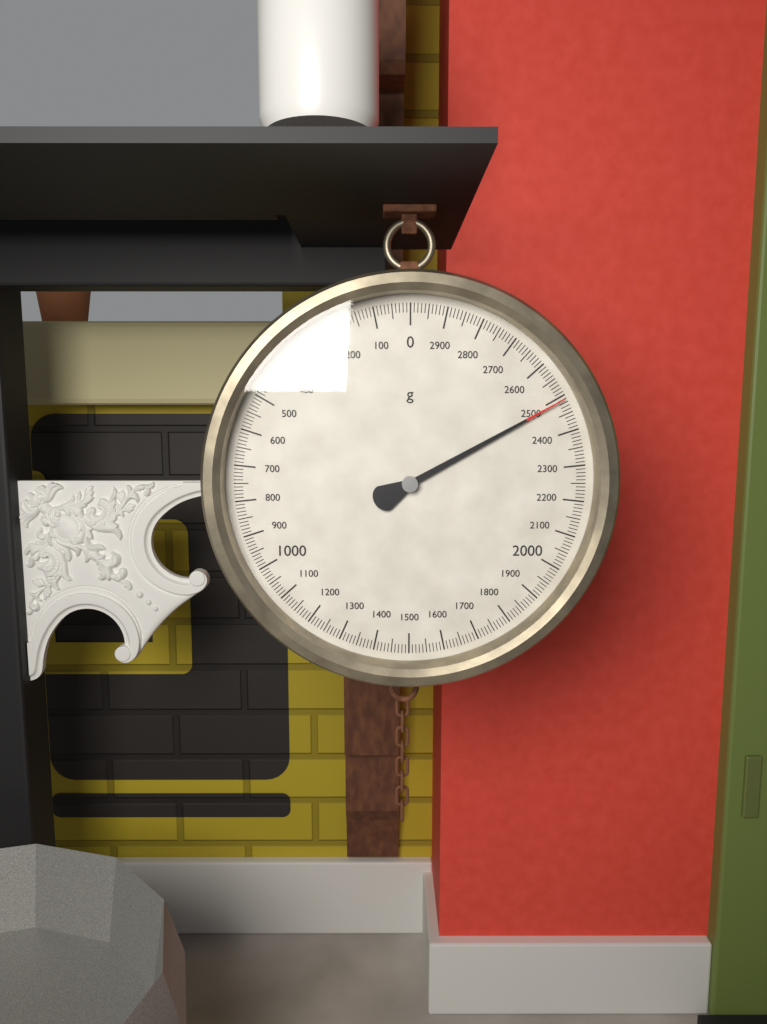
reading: 2490 g
